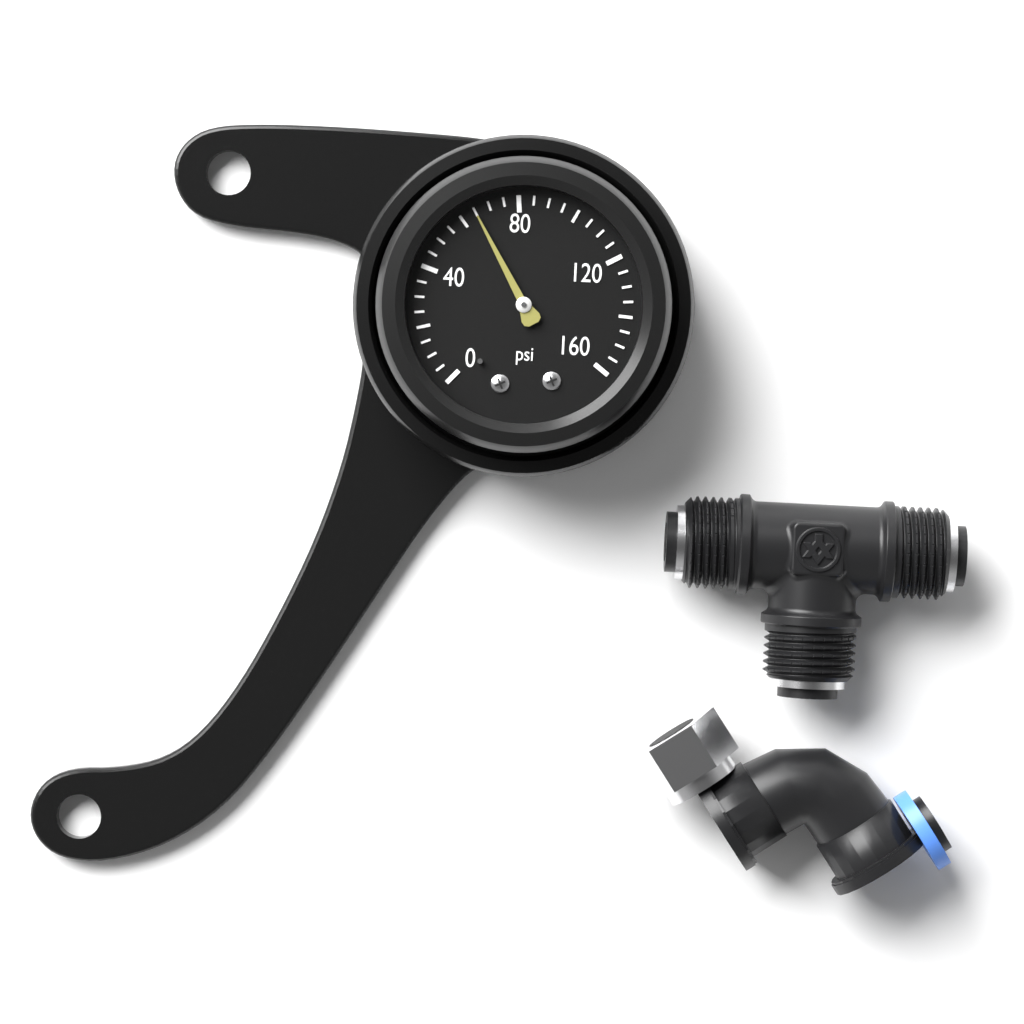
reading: 65 psi
